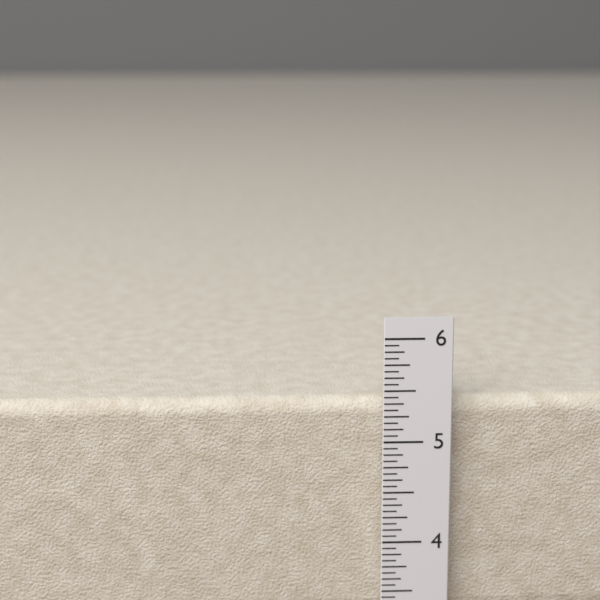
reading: 5.3750 in
